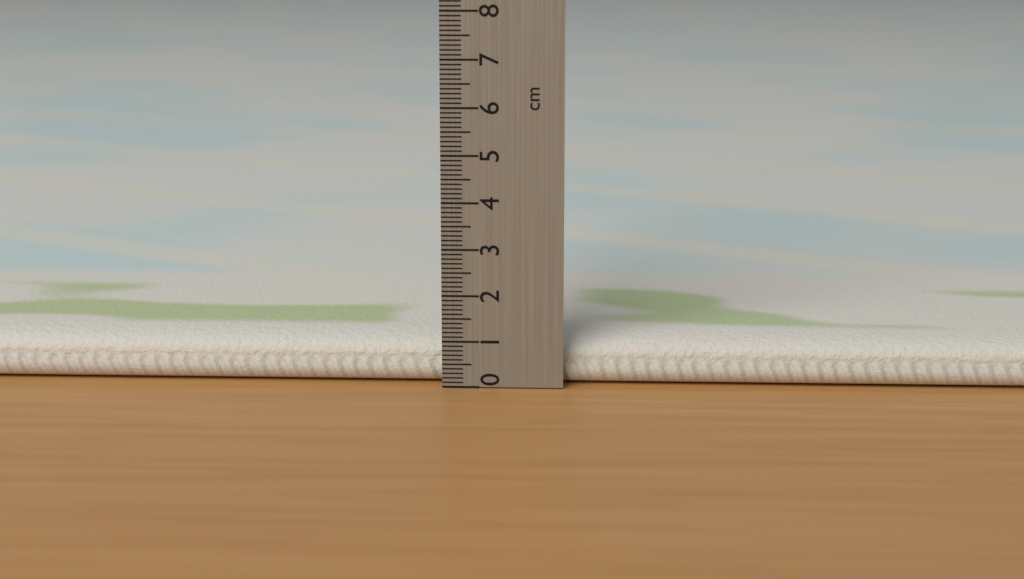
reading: 1.0 cm
